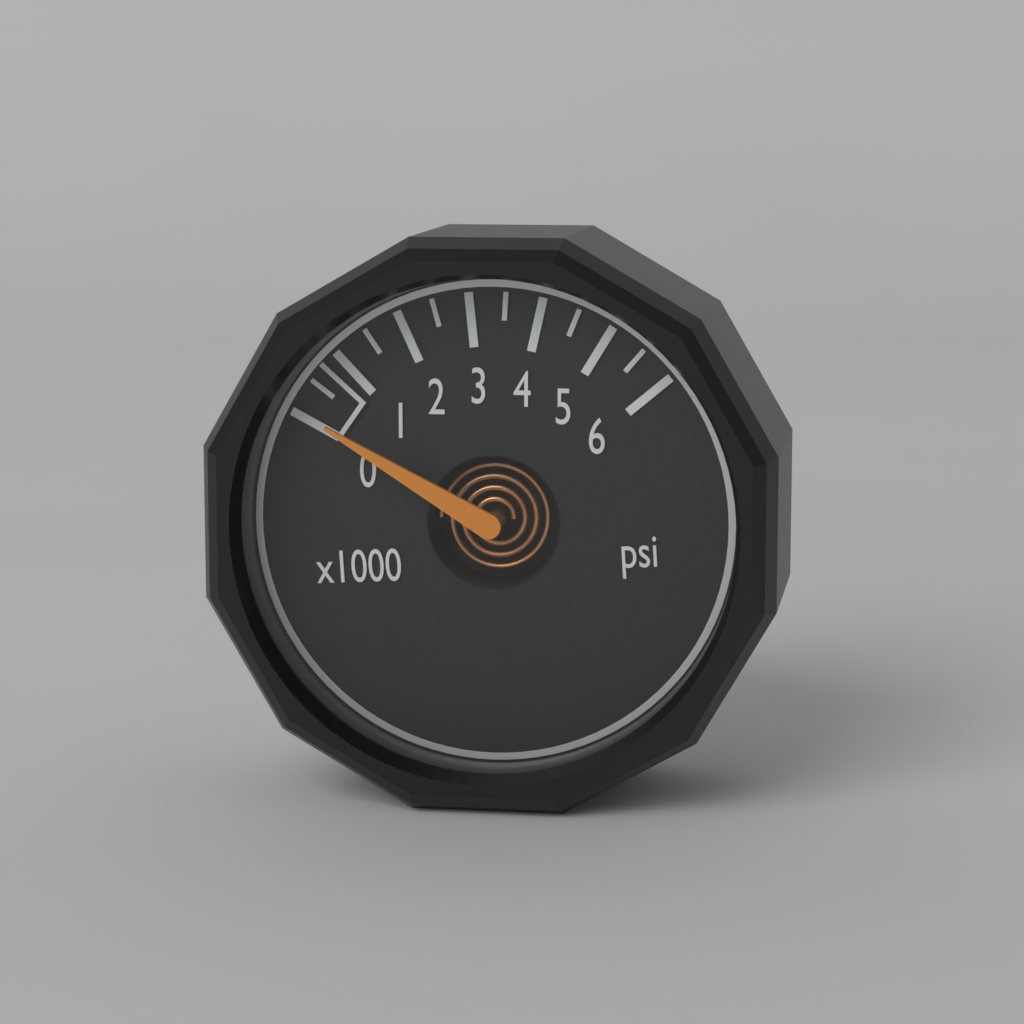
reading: 100 psi
